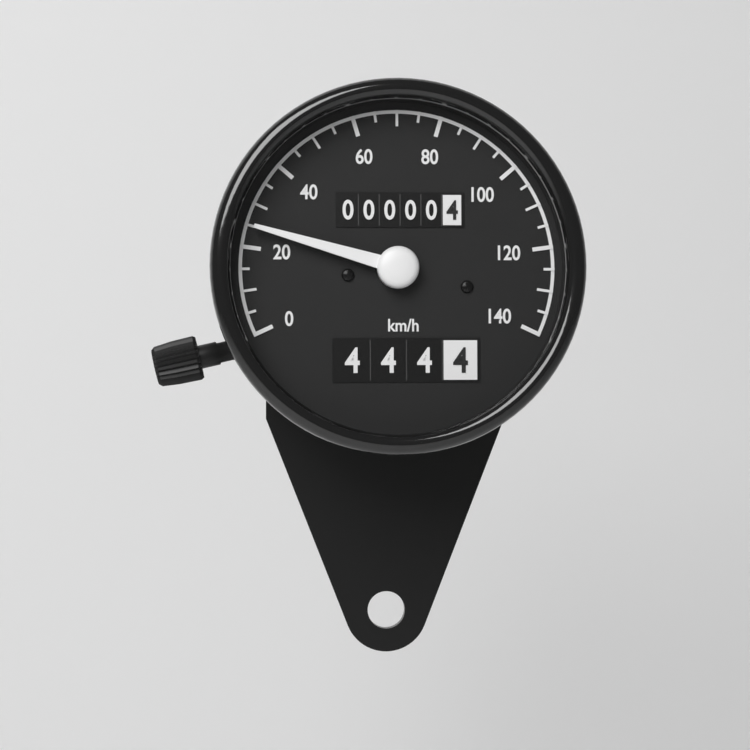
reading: 25 km/h
